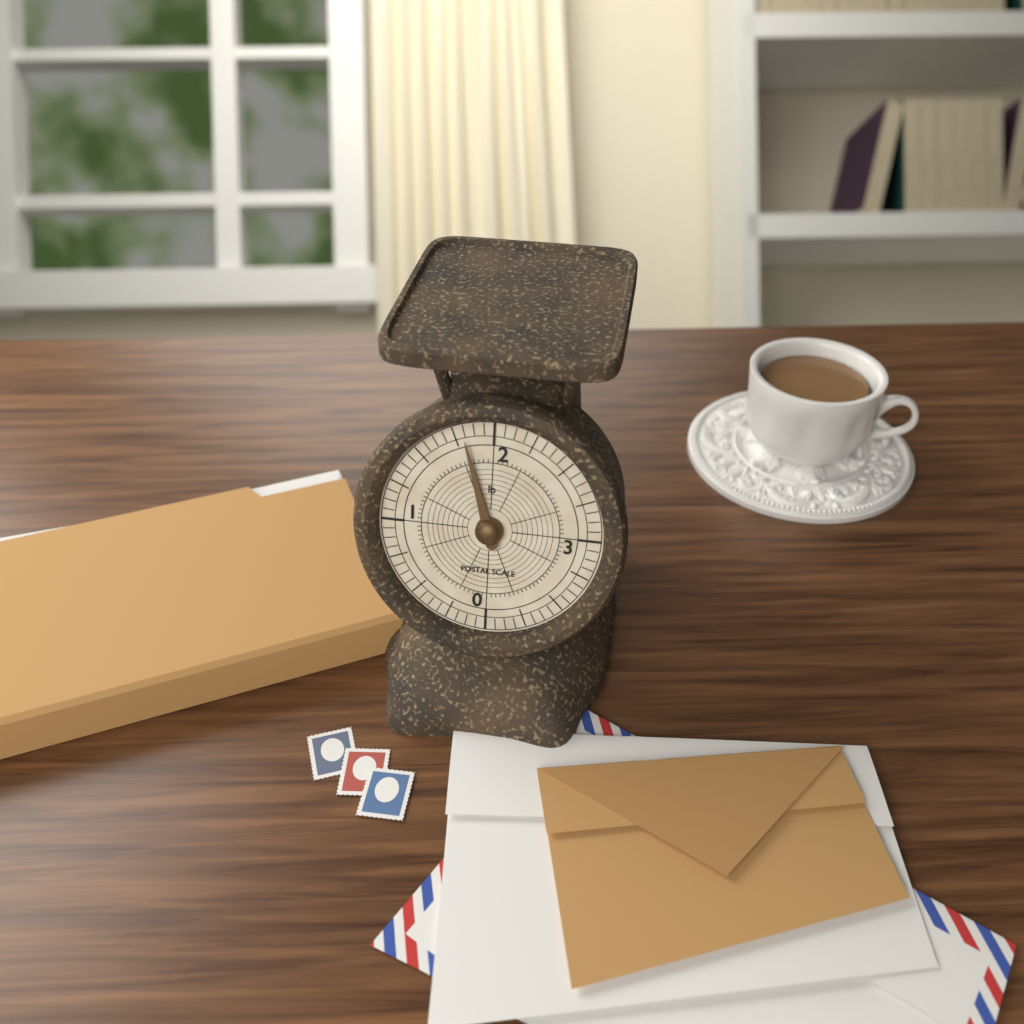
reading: 1.8125 lb
